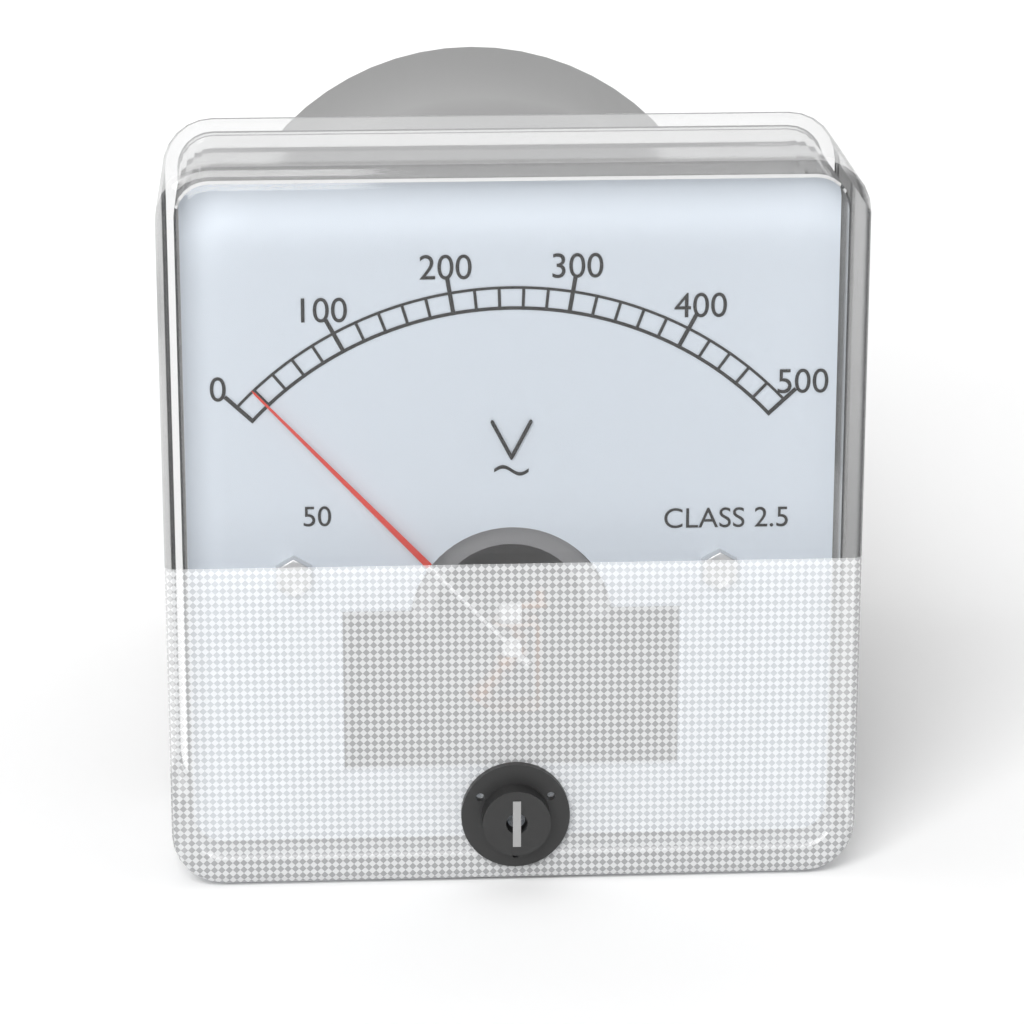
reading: 20 V
